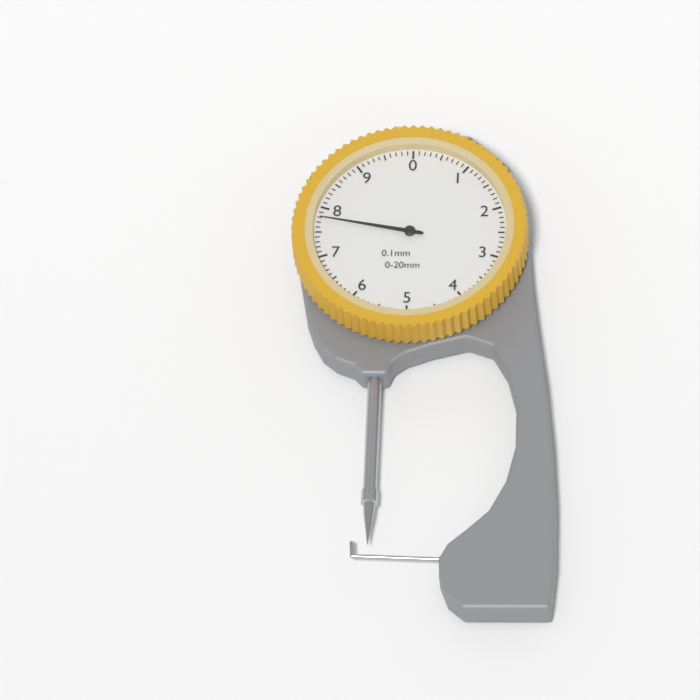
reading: 7.8 mm
